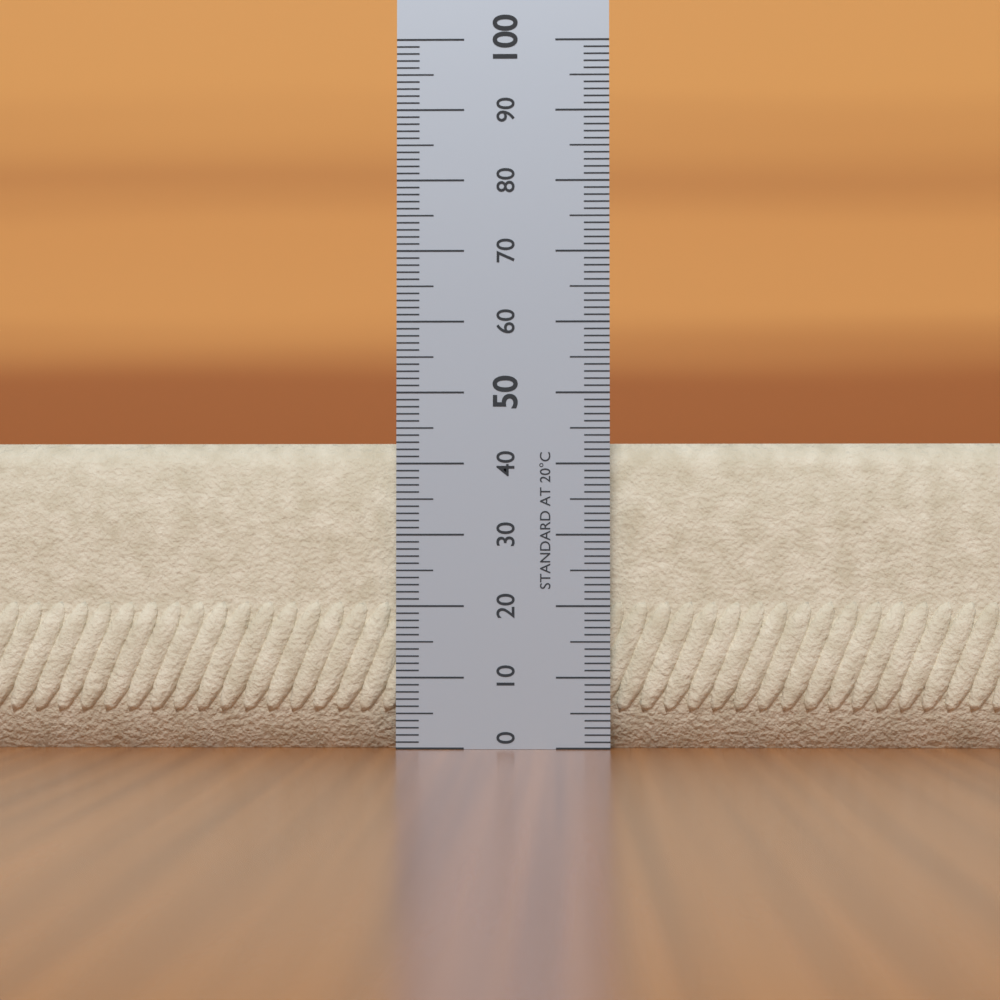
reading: 43 (no unit)
